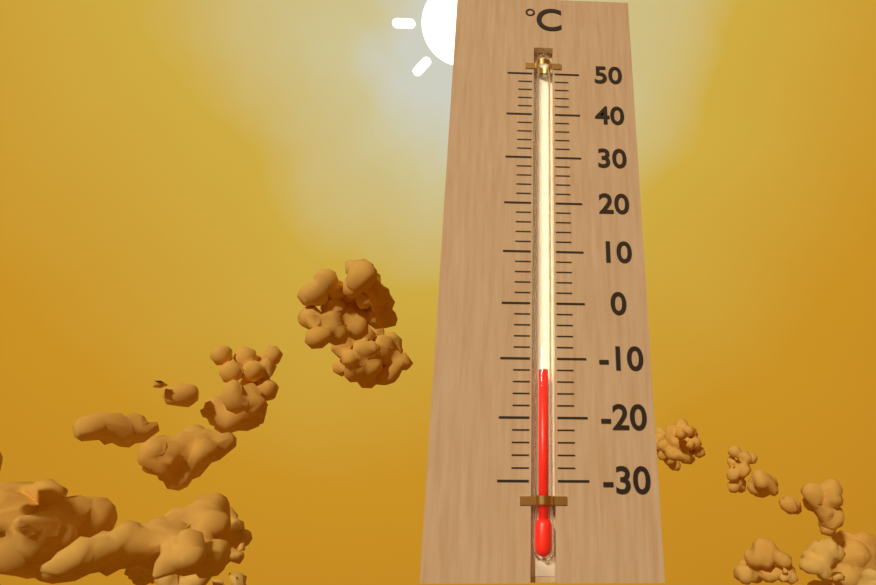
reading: -12 °C
